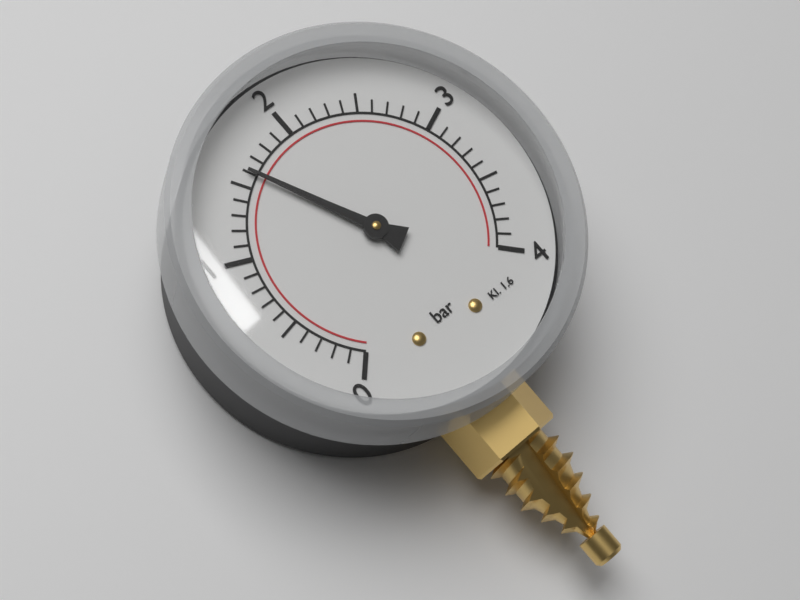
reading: 1.6 bar
